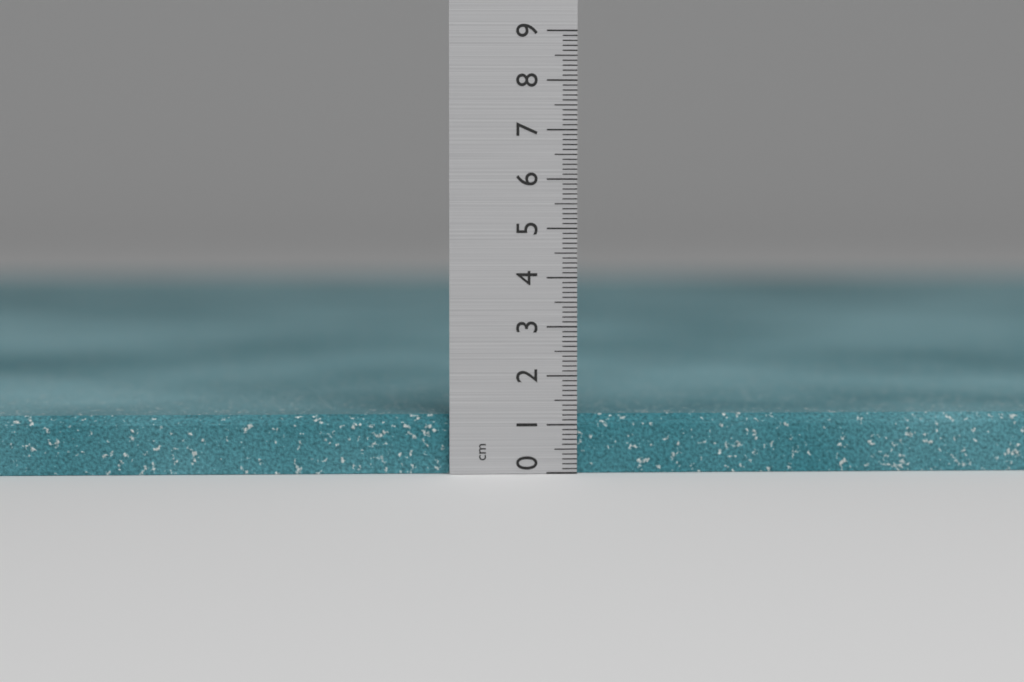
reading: 1.2 cm
